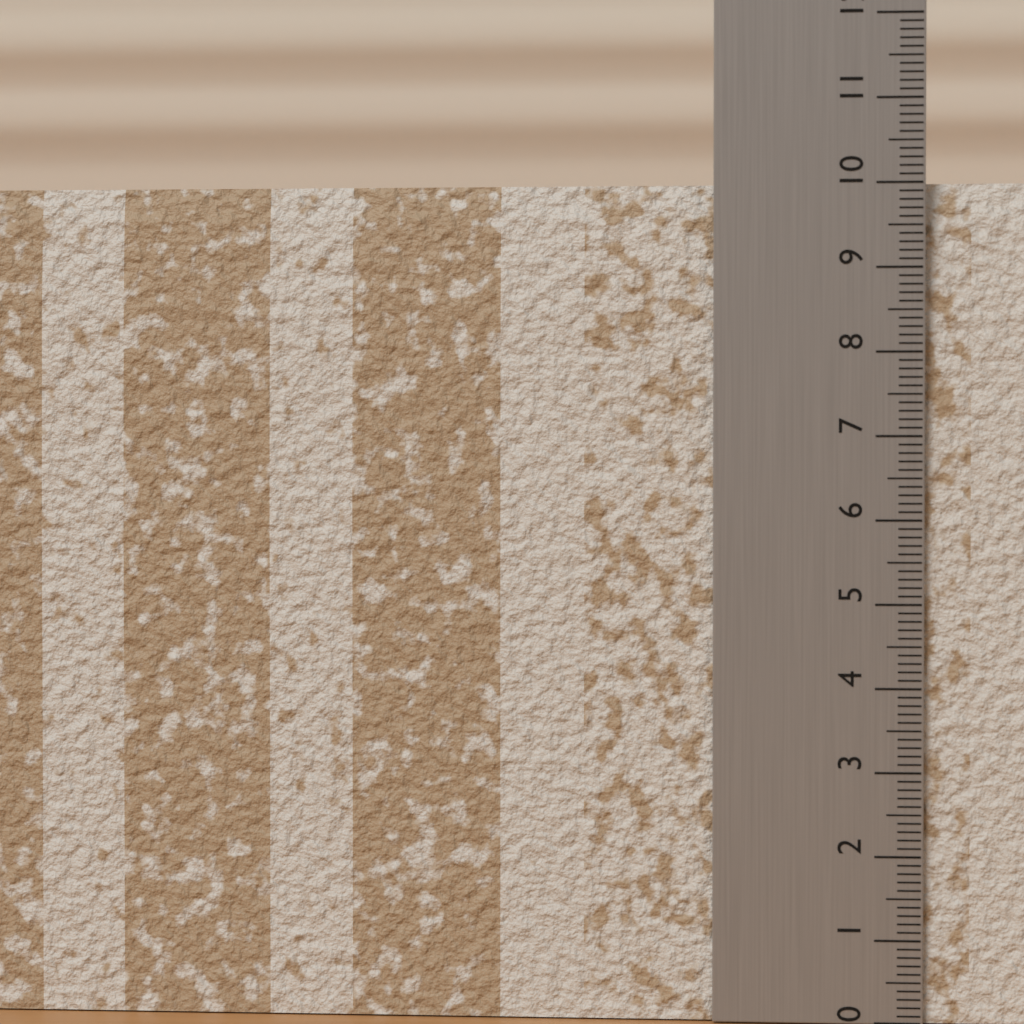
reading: 10.0 (no unit)
